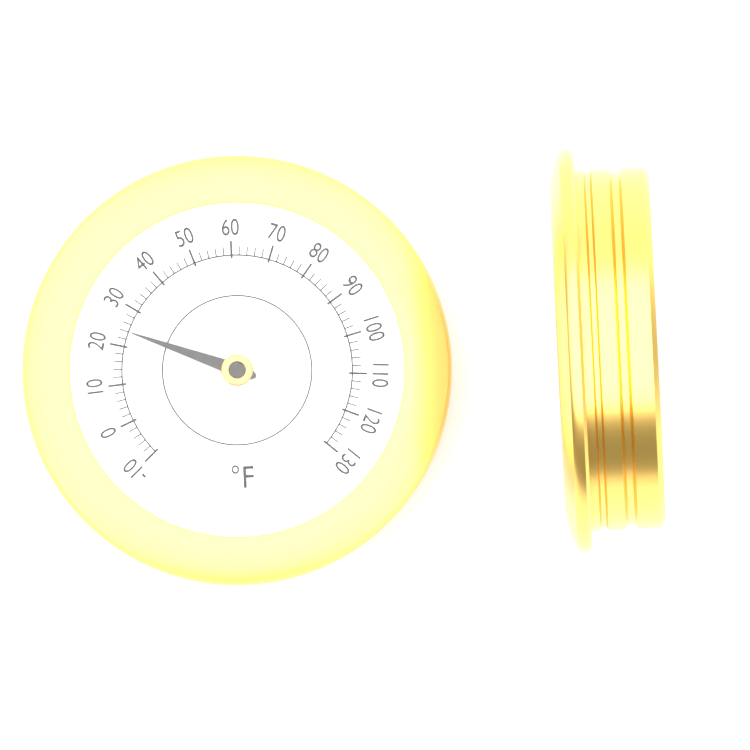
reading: 24 °F
